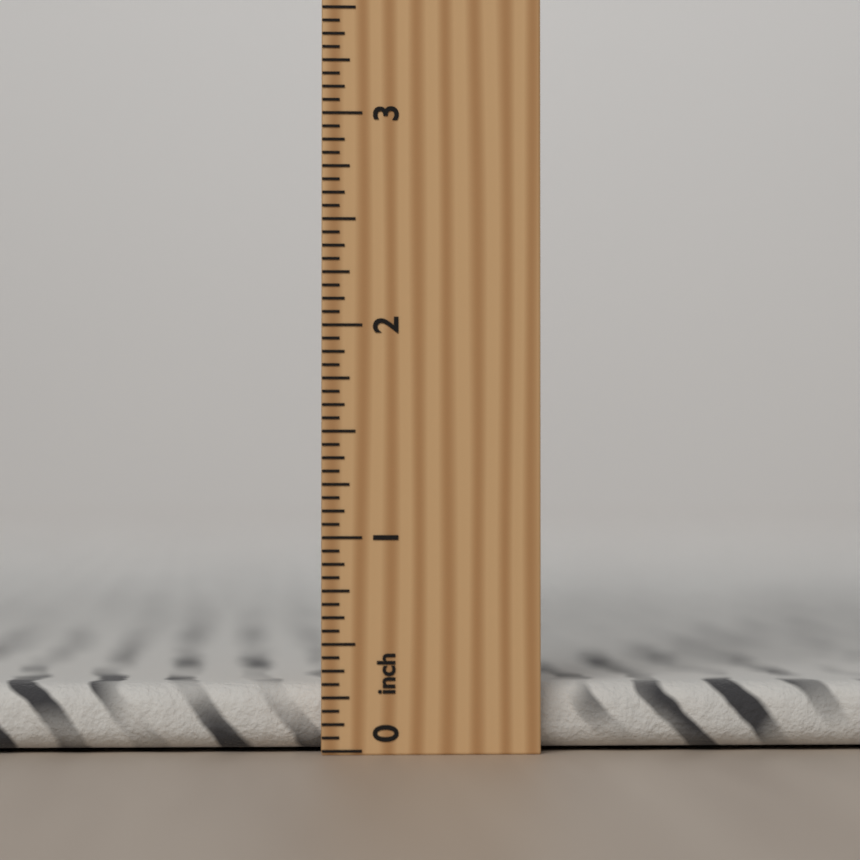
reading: 0.3125 inch
